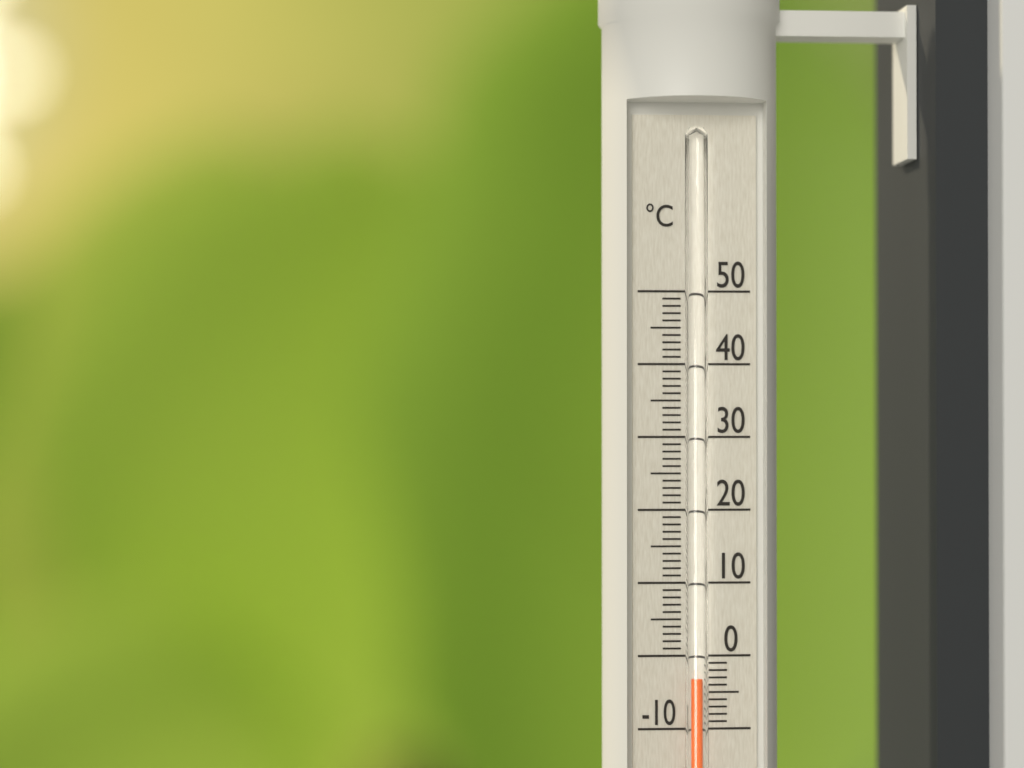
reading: -3 °C
